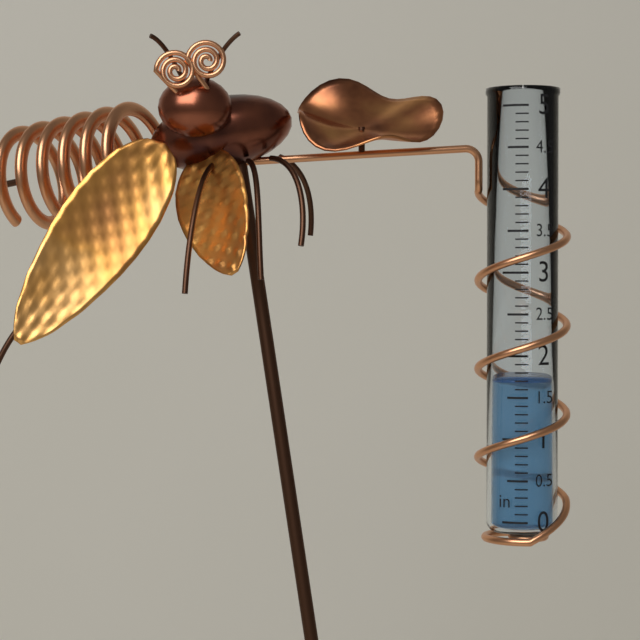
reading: 1.7 in
